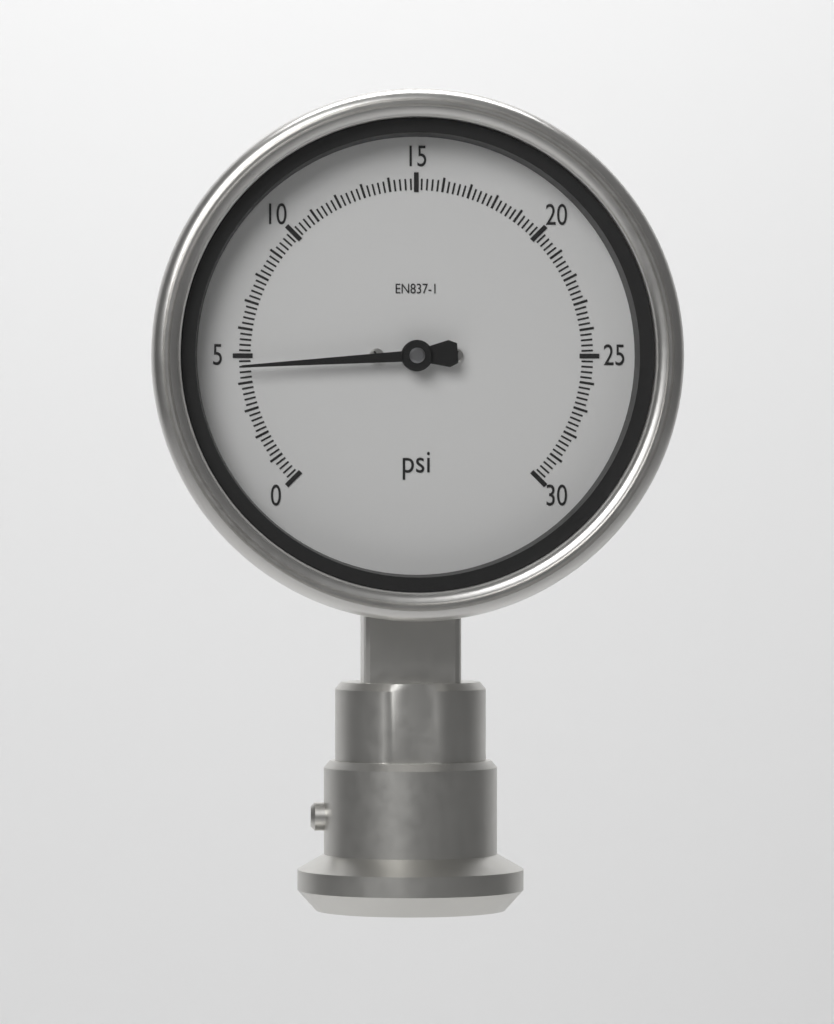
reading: 4.6 psi
